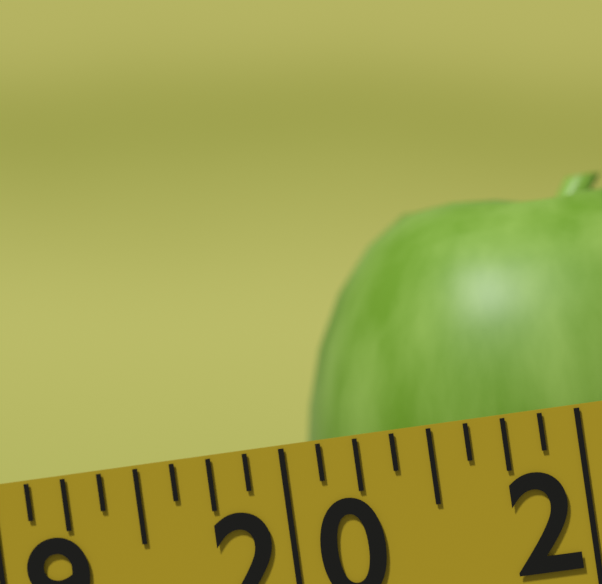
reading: 20.000 (no unit)
